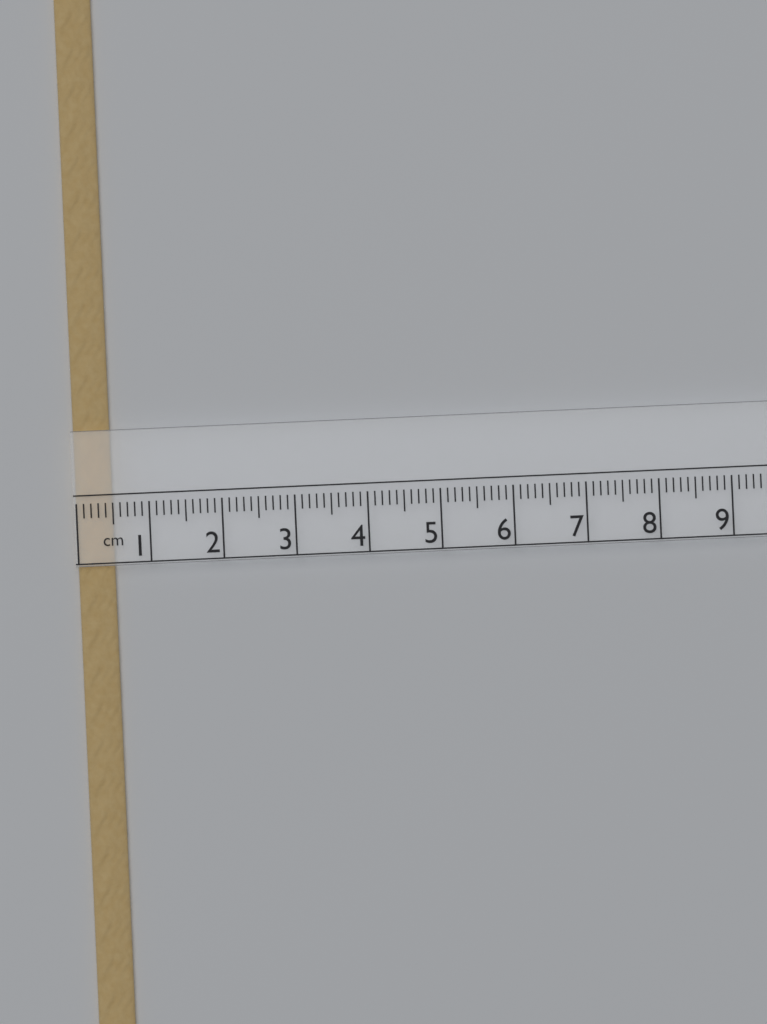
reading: 0.5 cm
